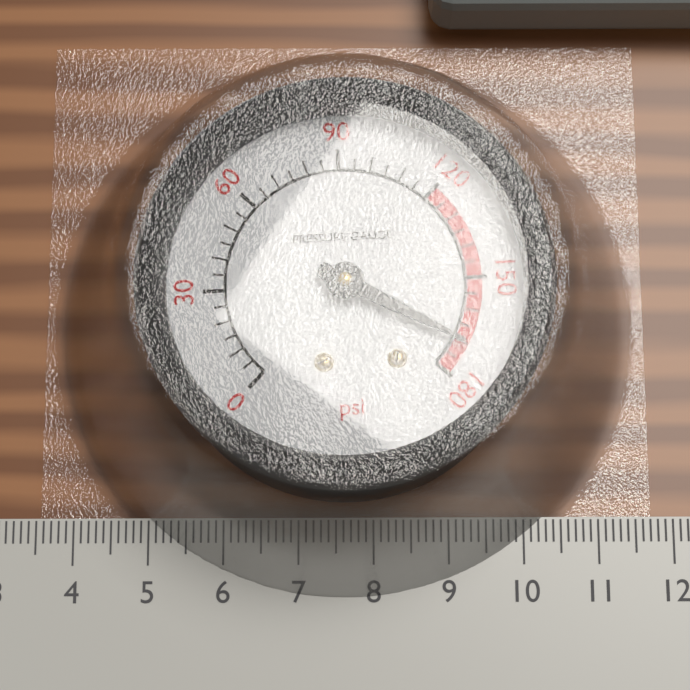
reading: 170 psi
